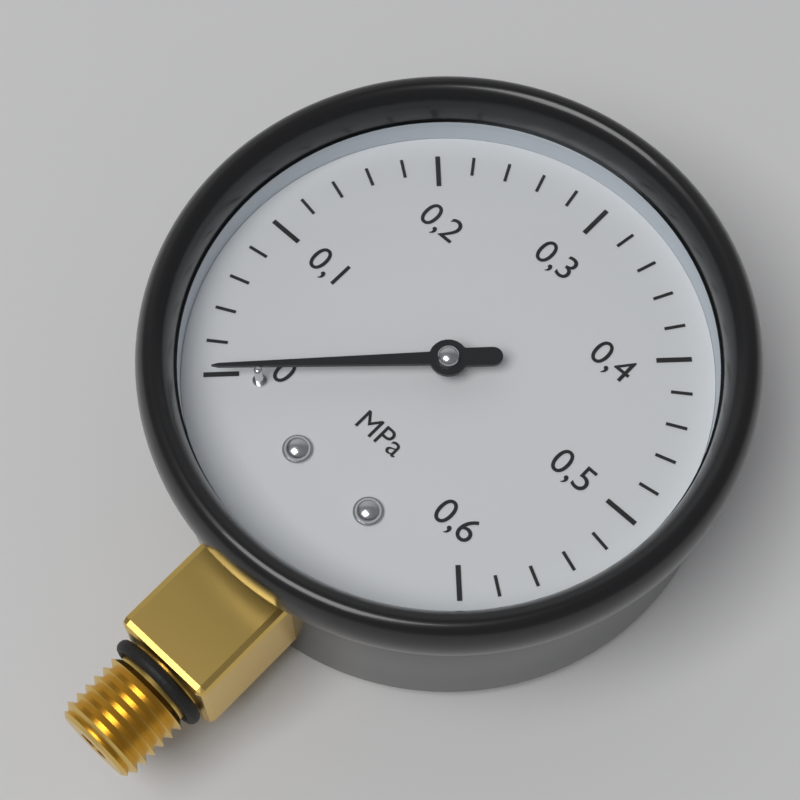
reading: 0.00 MPa
